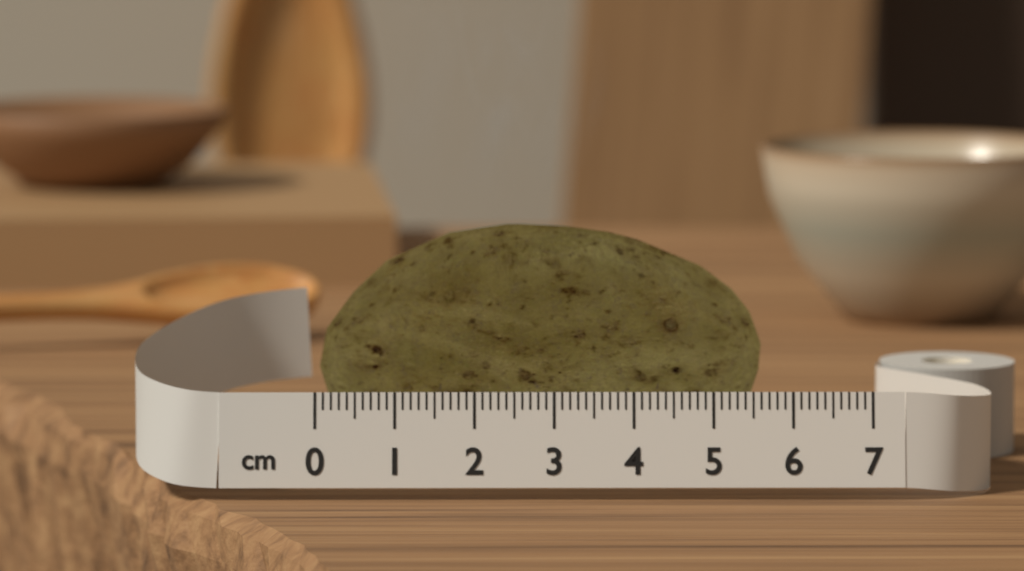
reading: 5.7 cm
